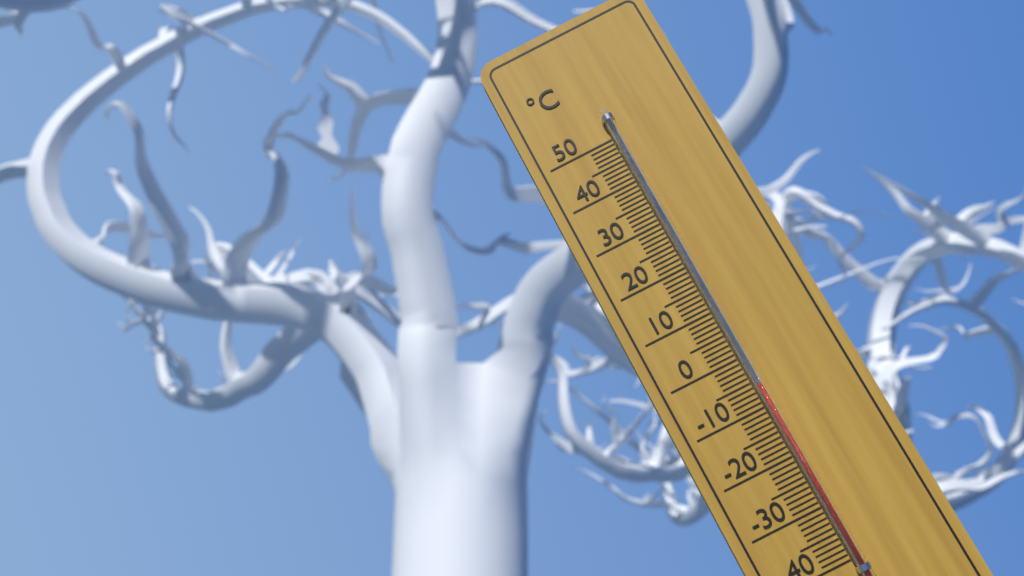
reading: -6 °C
